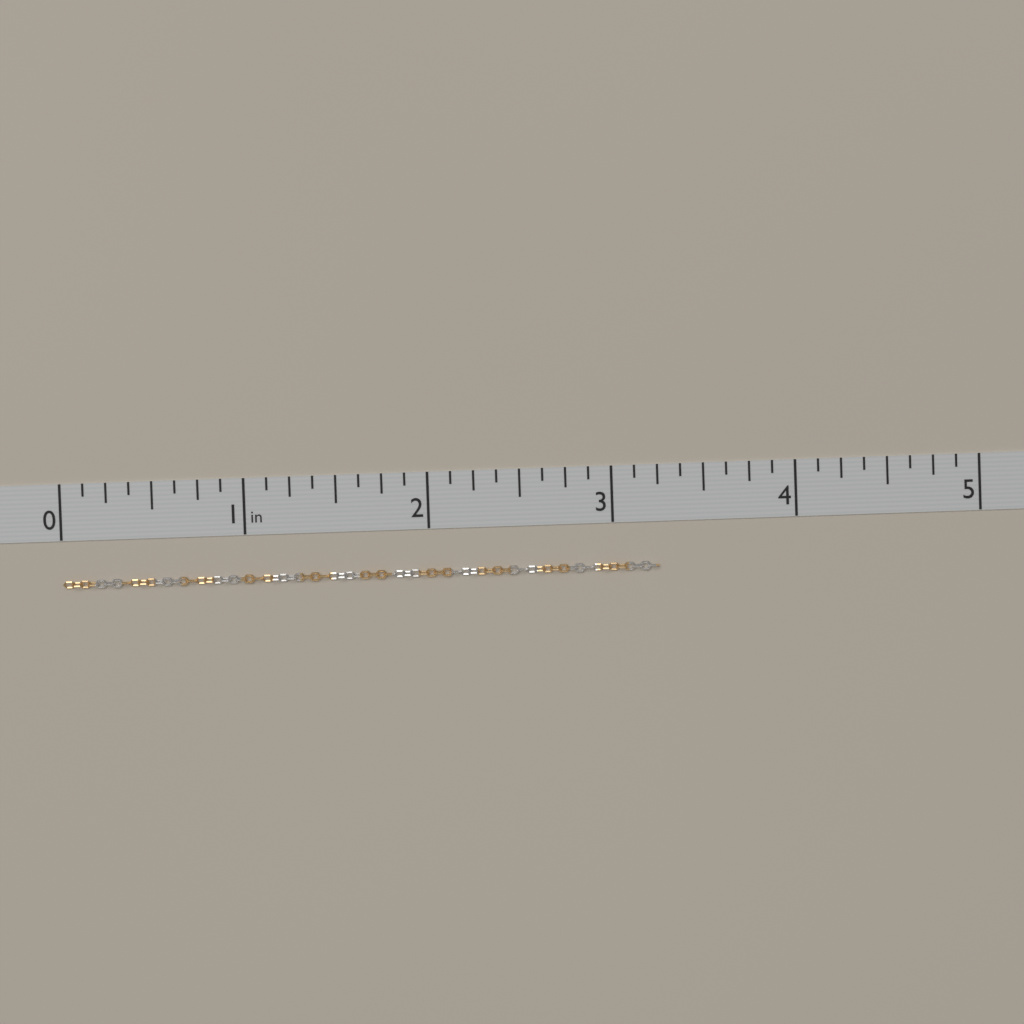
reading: 3.250 in
